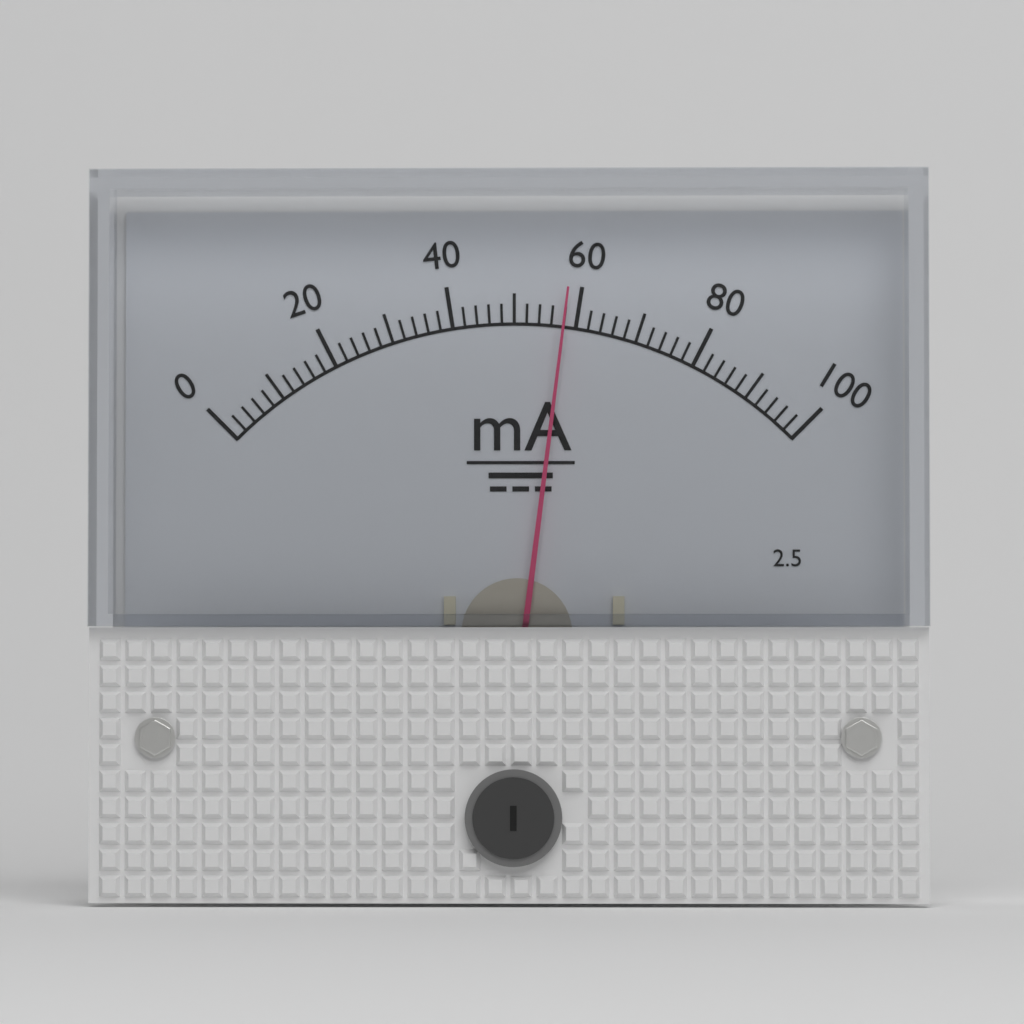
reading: 58 mA
